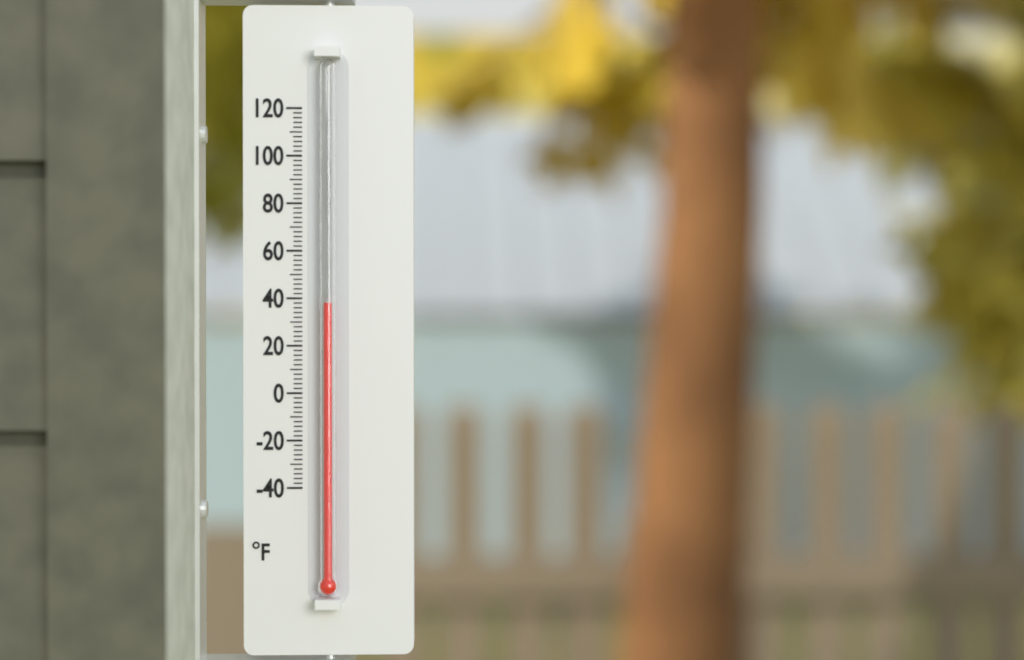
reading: 38 °F
